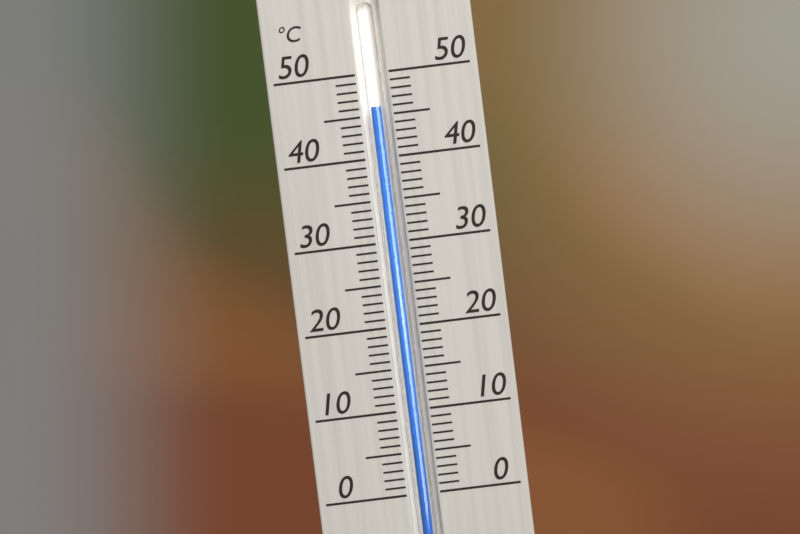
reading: 46 °C
